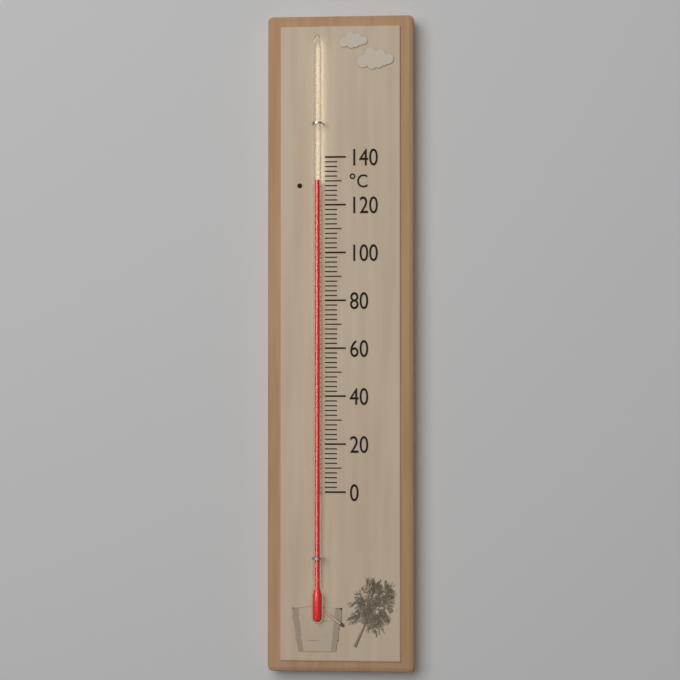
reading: 130 °C
